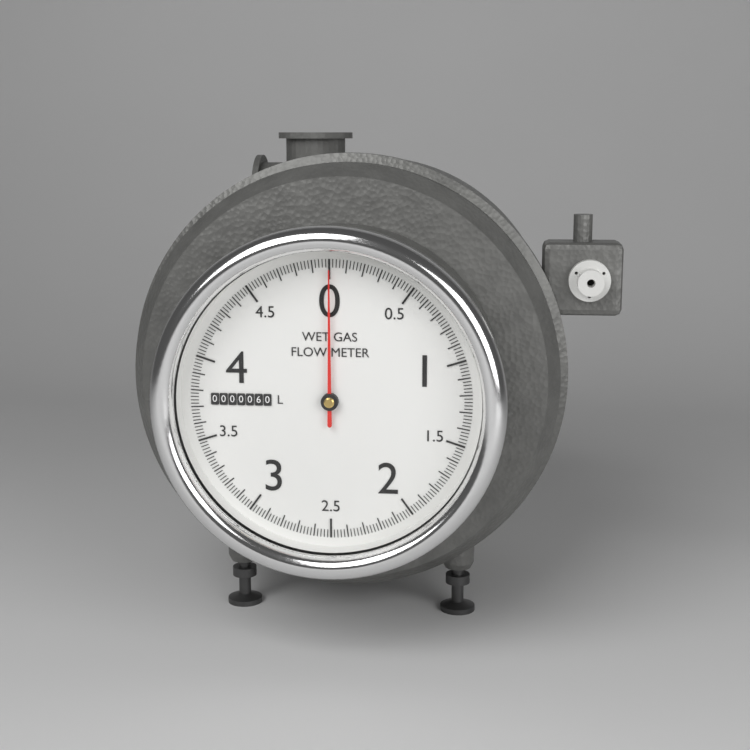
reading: 0.00 L
